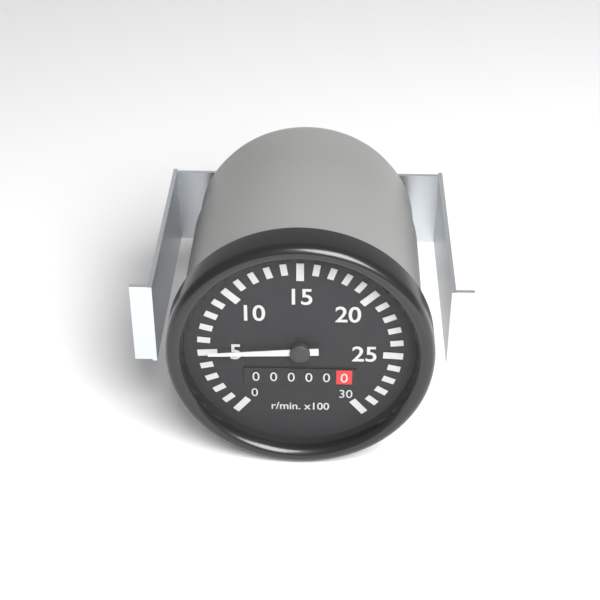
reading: 500 r/min
